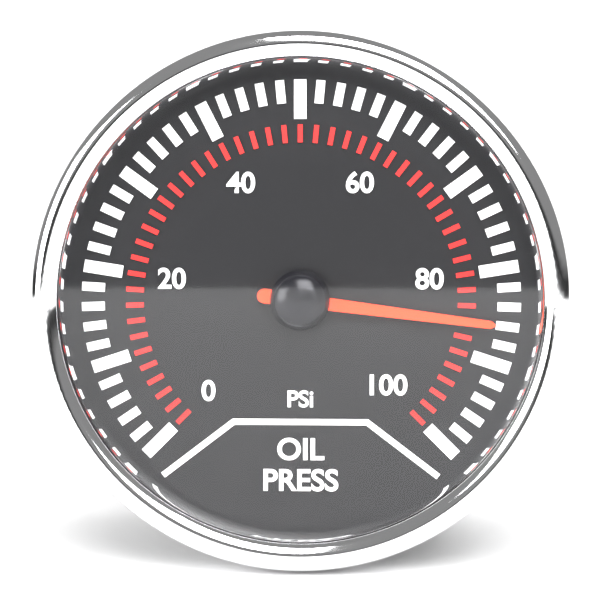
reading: 86 psi
